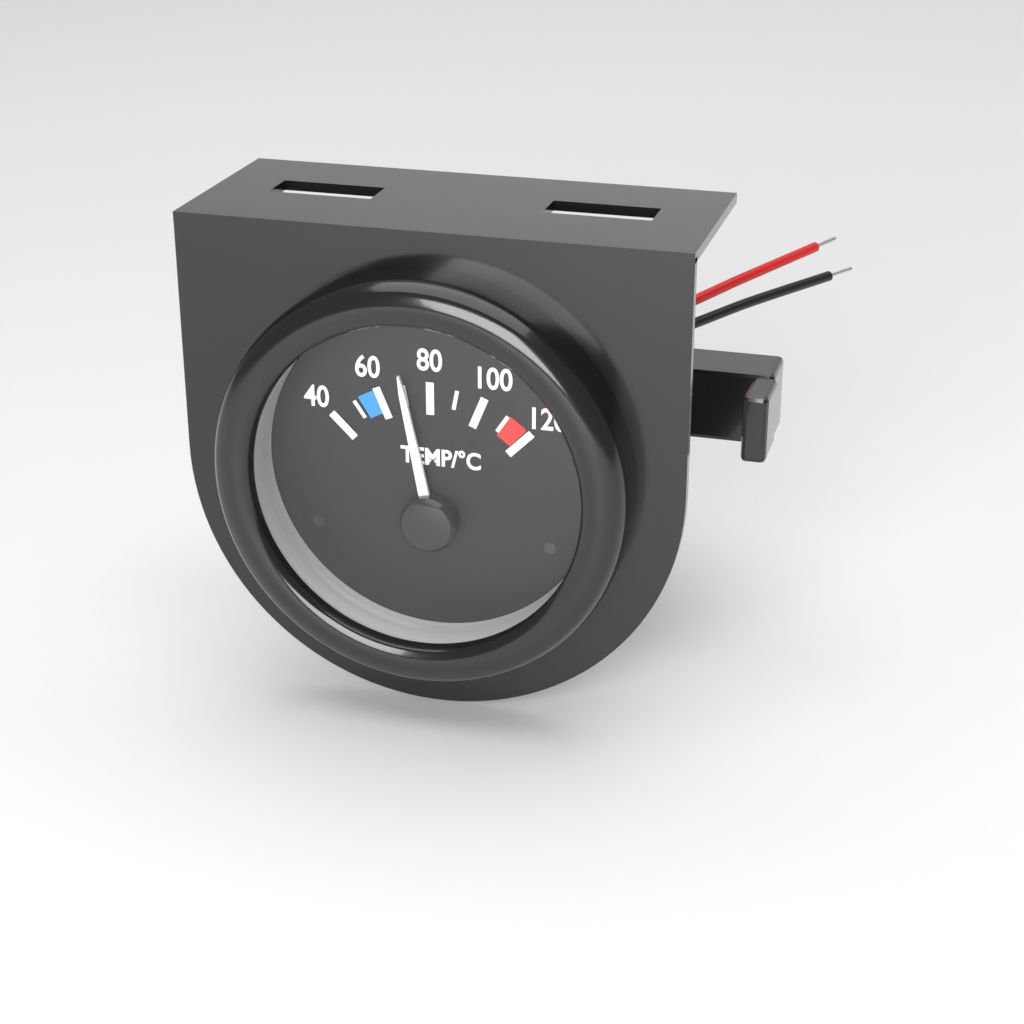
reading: 70 °C
